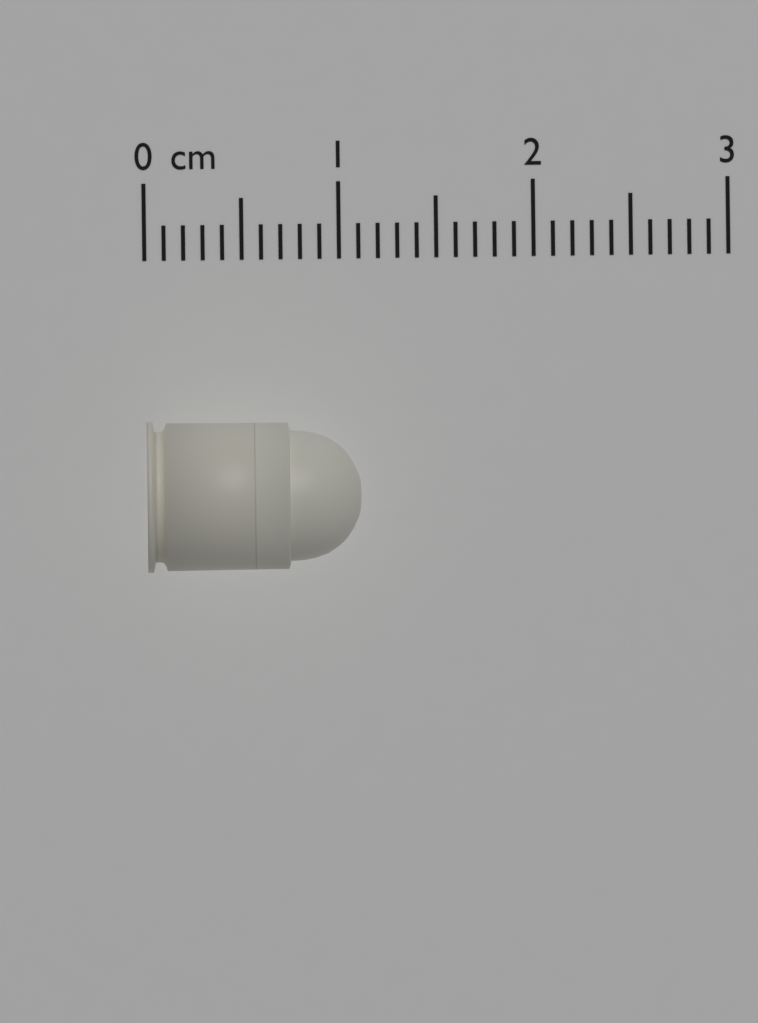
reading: 1.1 cm
